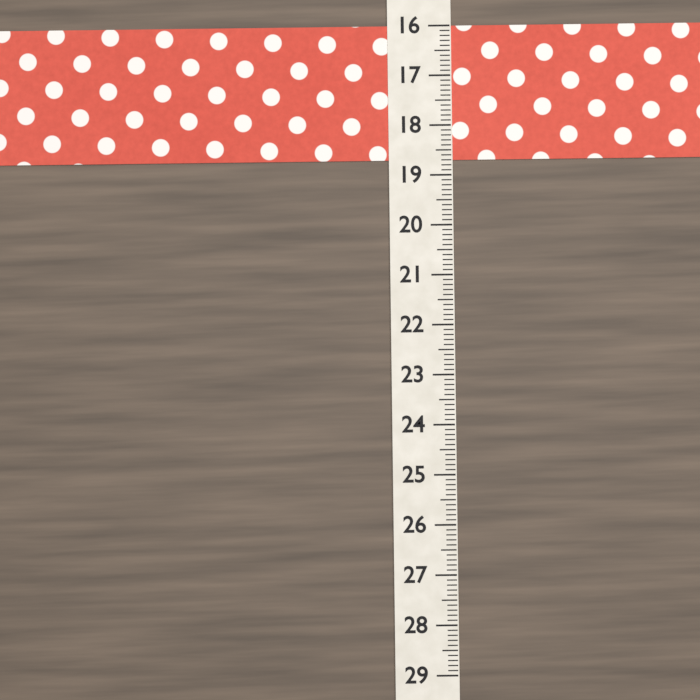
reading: 18.7 (no unit)
